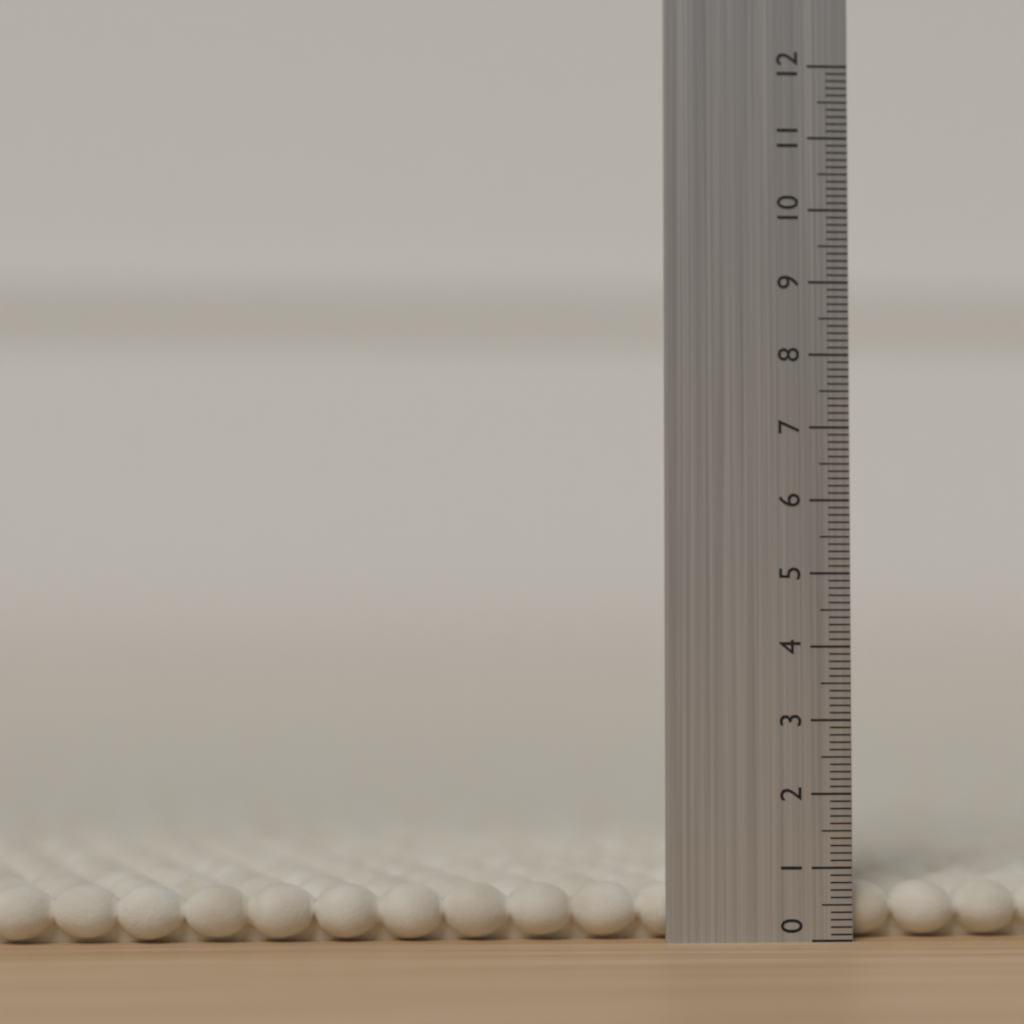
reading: 0.8 (no unit)
